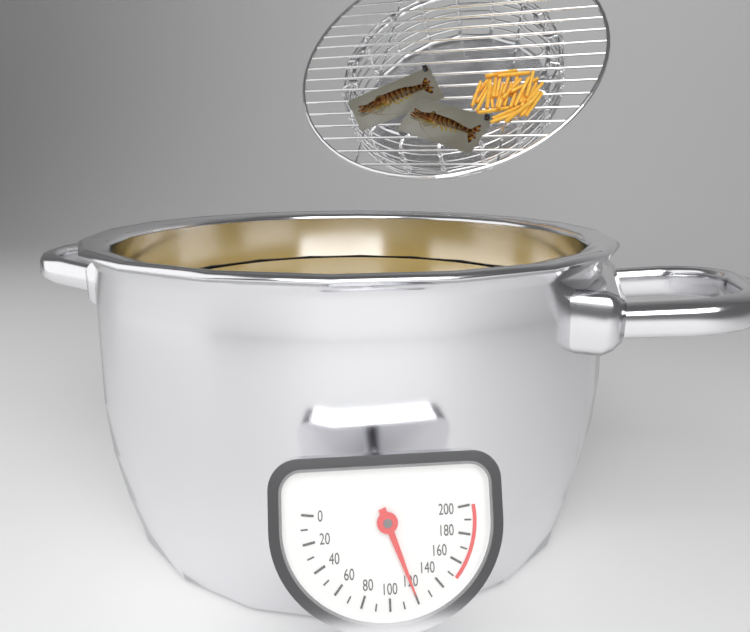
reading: 120 (no unit)
